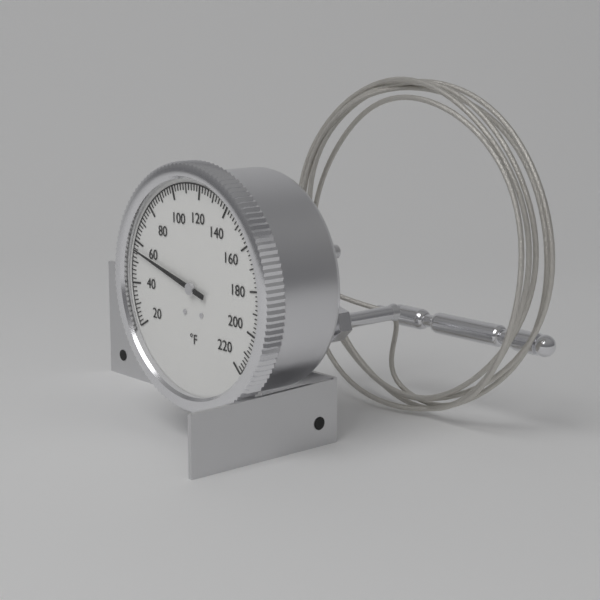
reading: 56 °F
